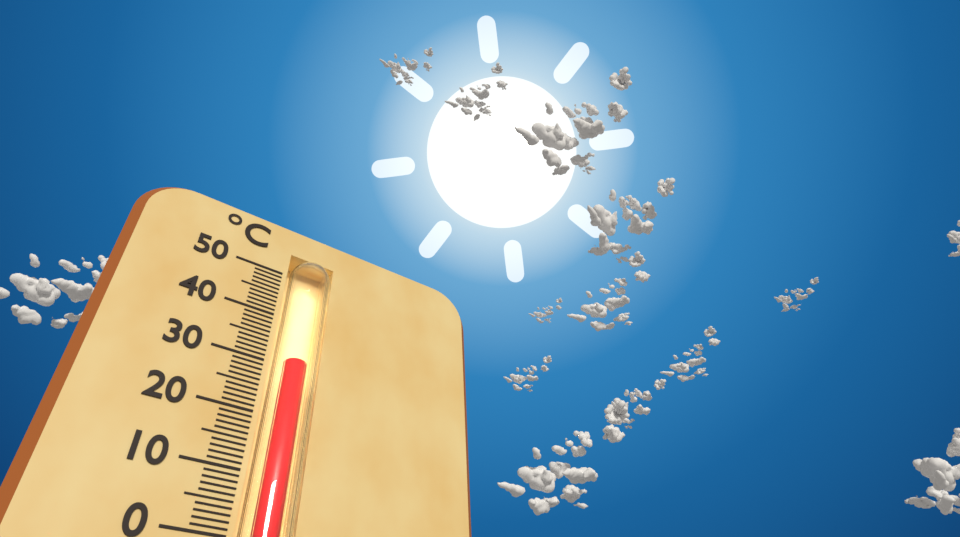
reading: 31 °C
